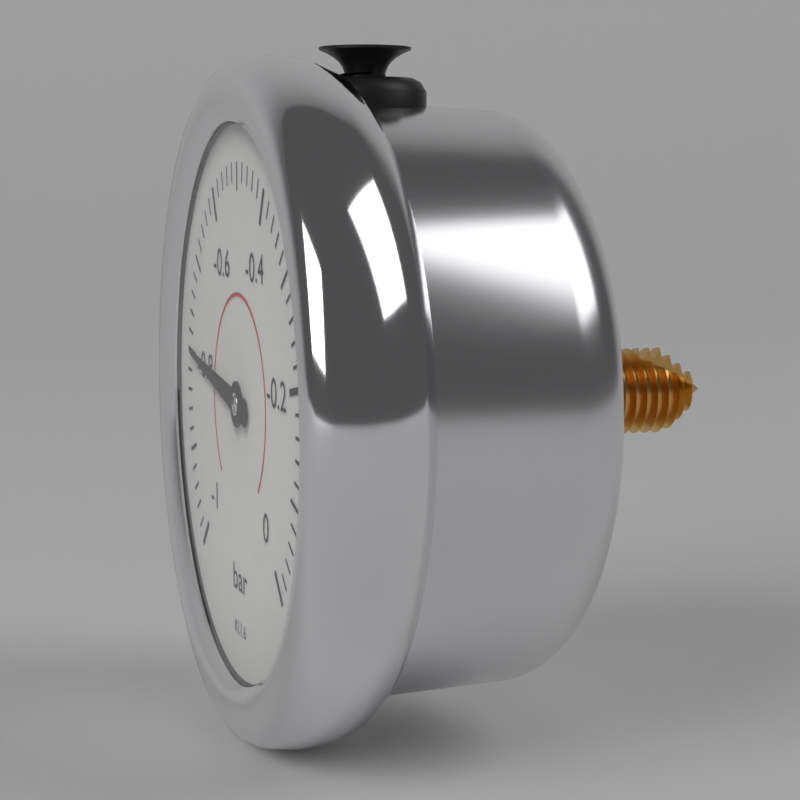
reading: -0.80 bar
